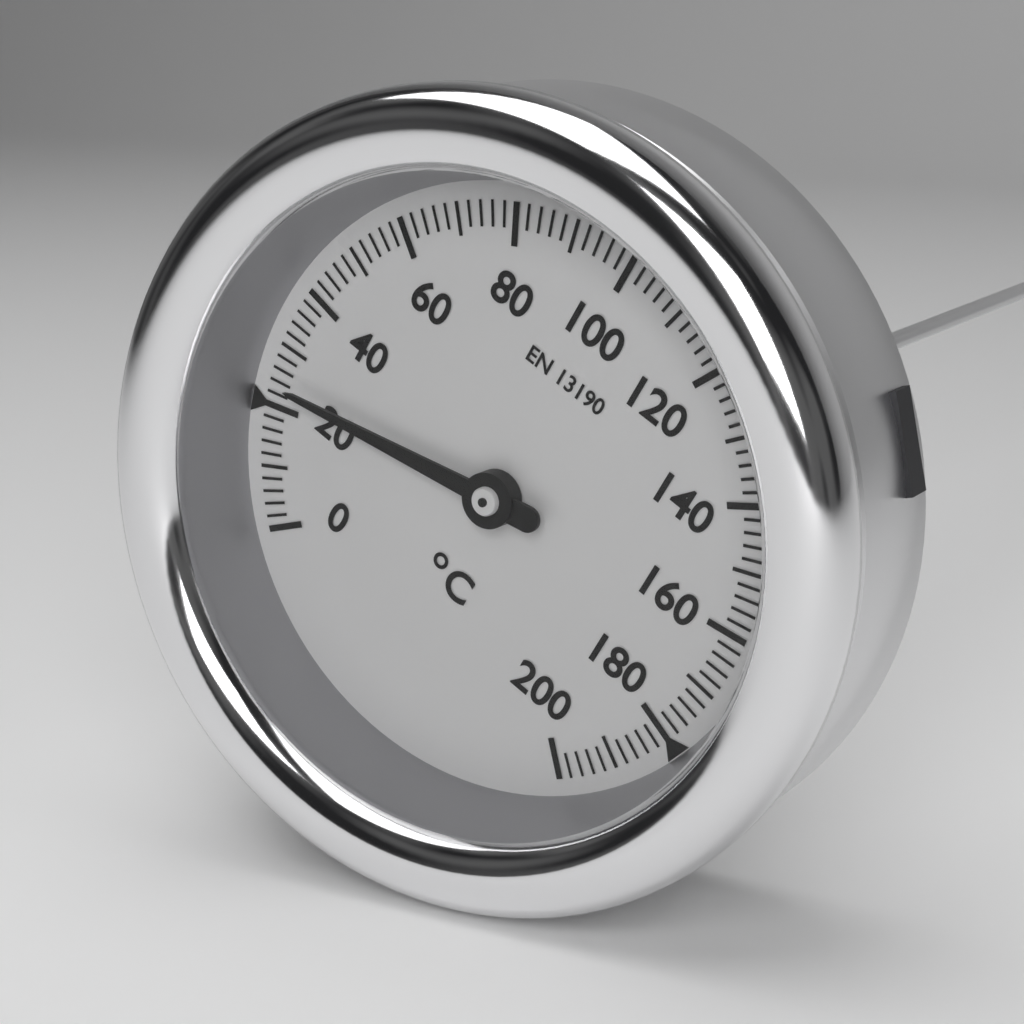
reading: 24 °C
